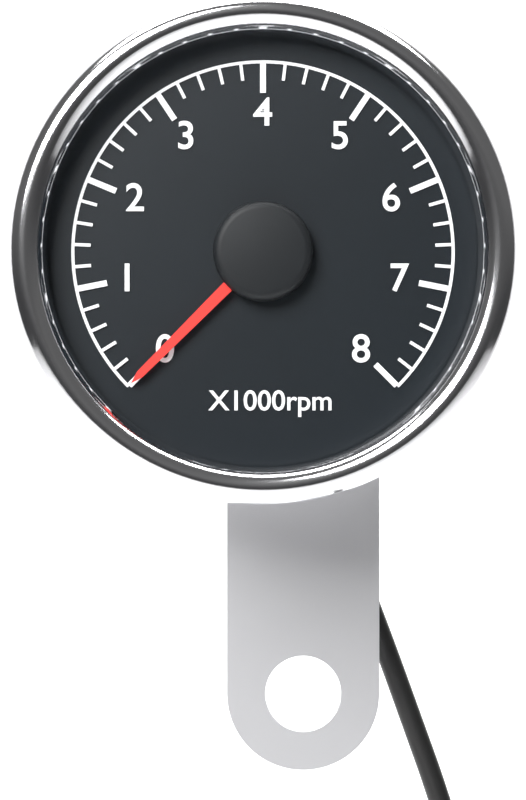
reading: 0 rpm
